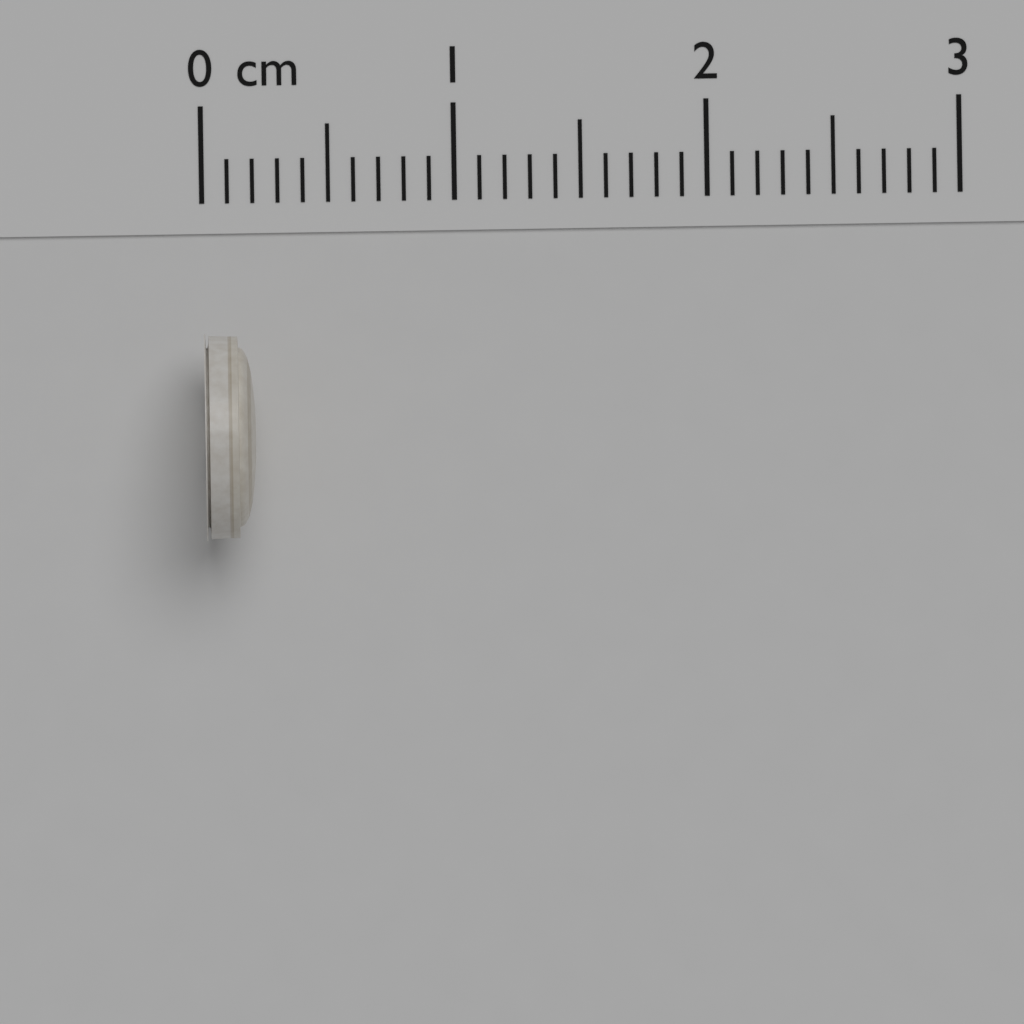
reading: 0.2 cm
